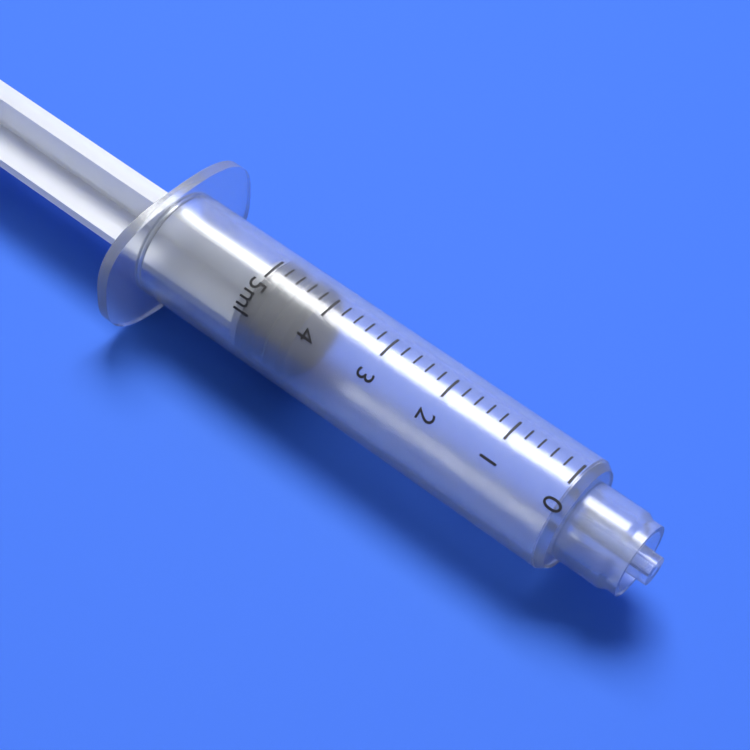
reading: 4.2 ml
